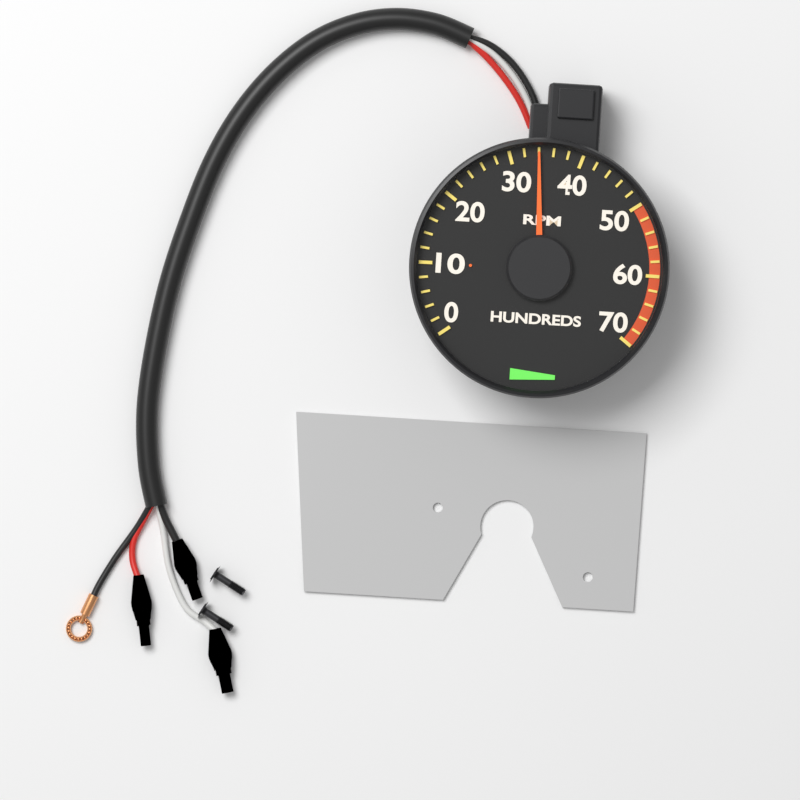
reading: 3400 RPM
